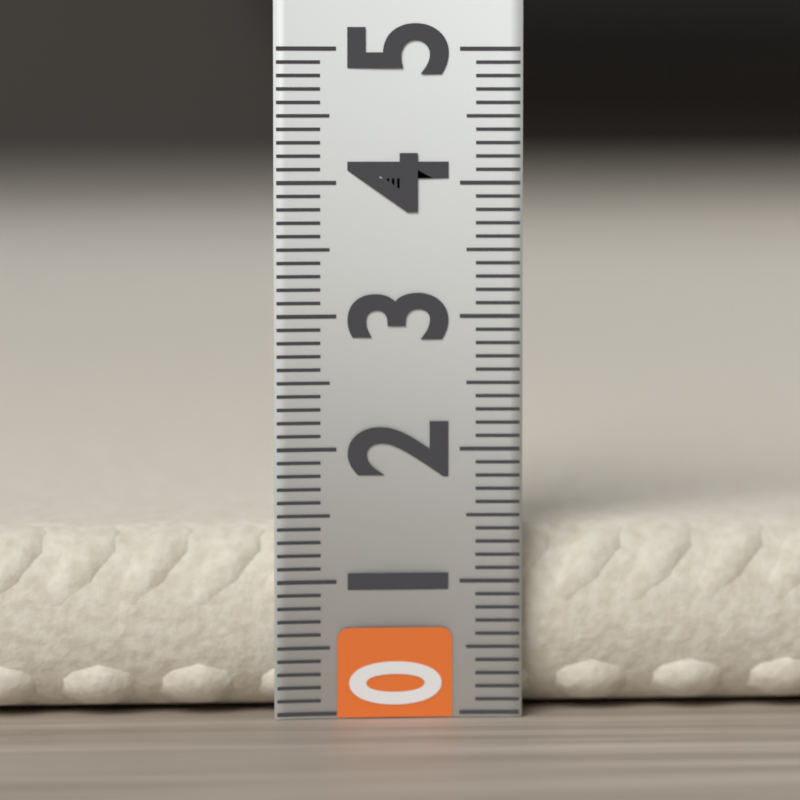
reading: 1.4 (no unit)
